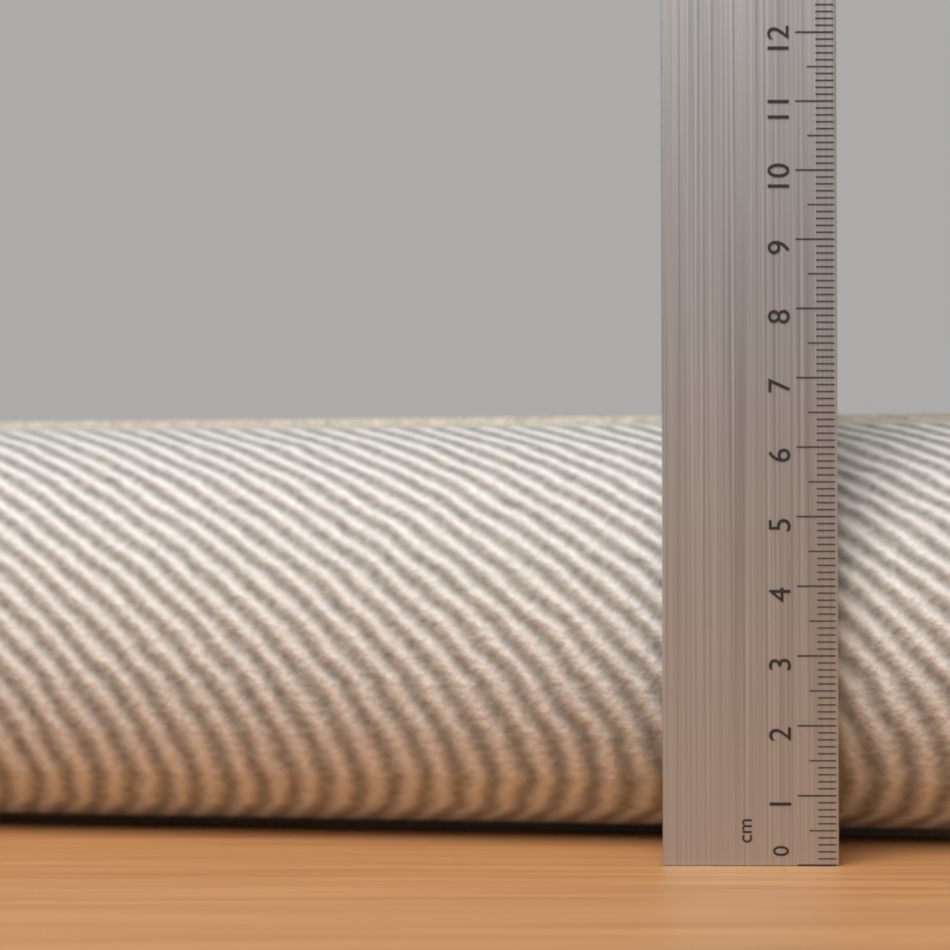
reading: 6.7 cm
